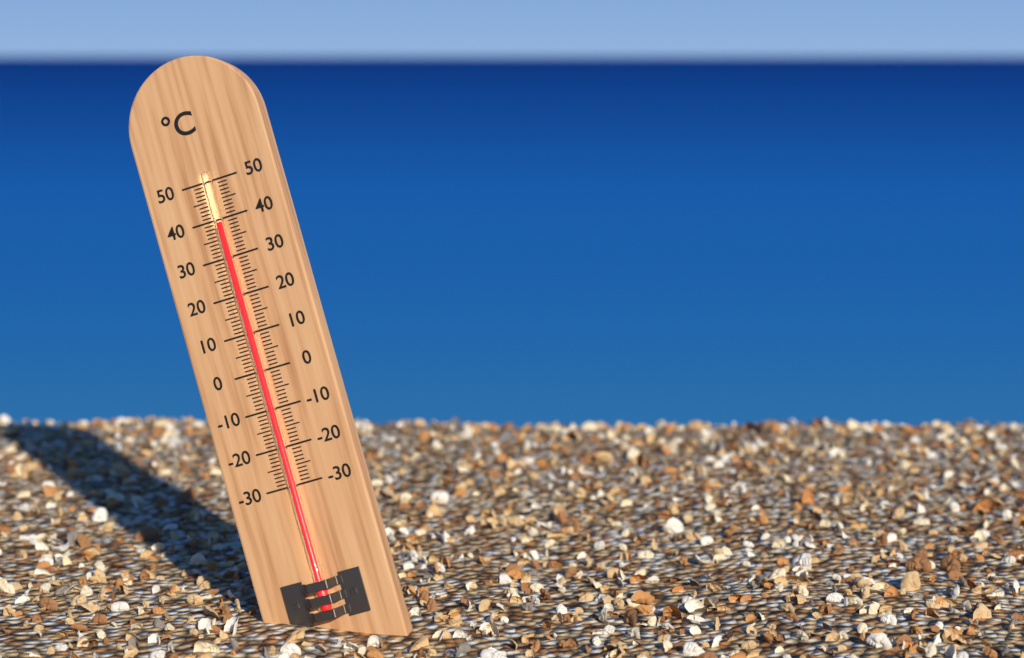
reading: 39 °C
